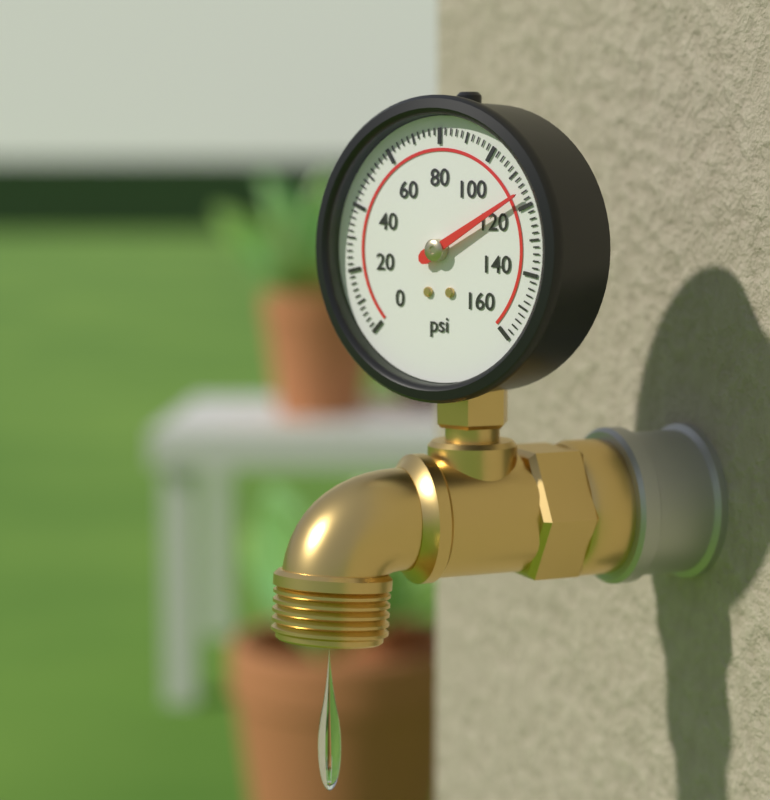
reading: 116 psi
